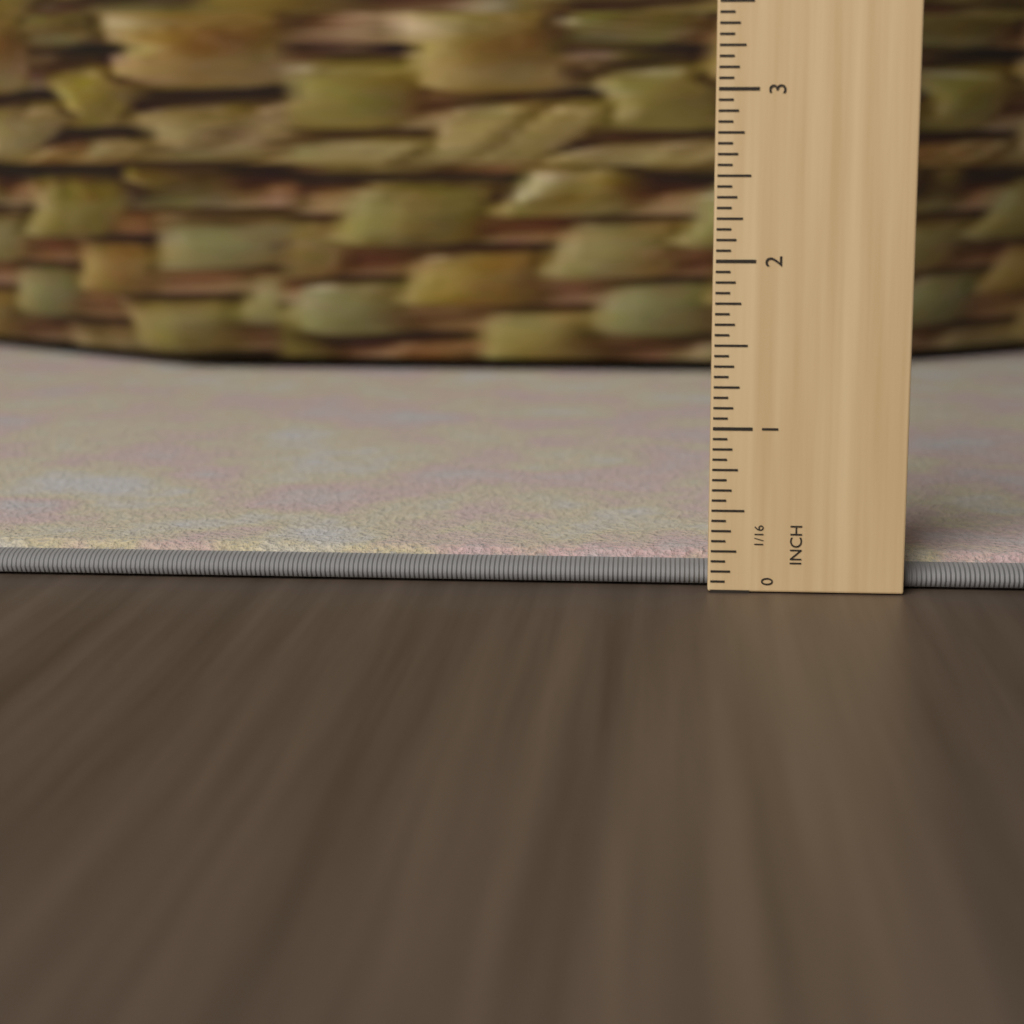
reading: 0.1875 in
